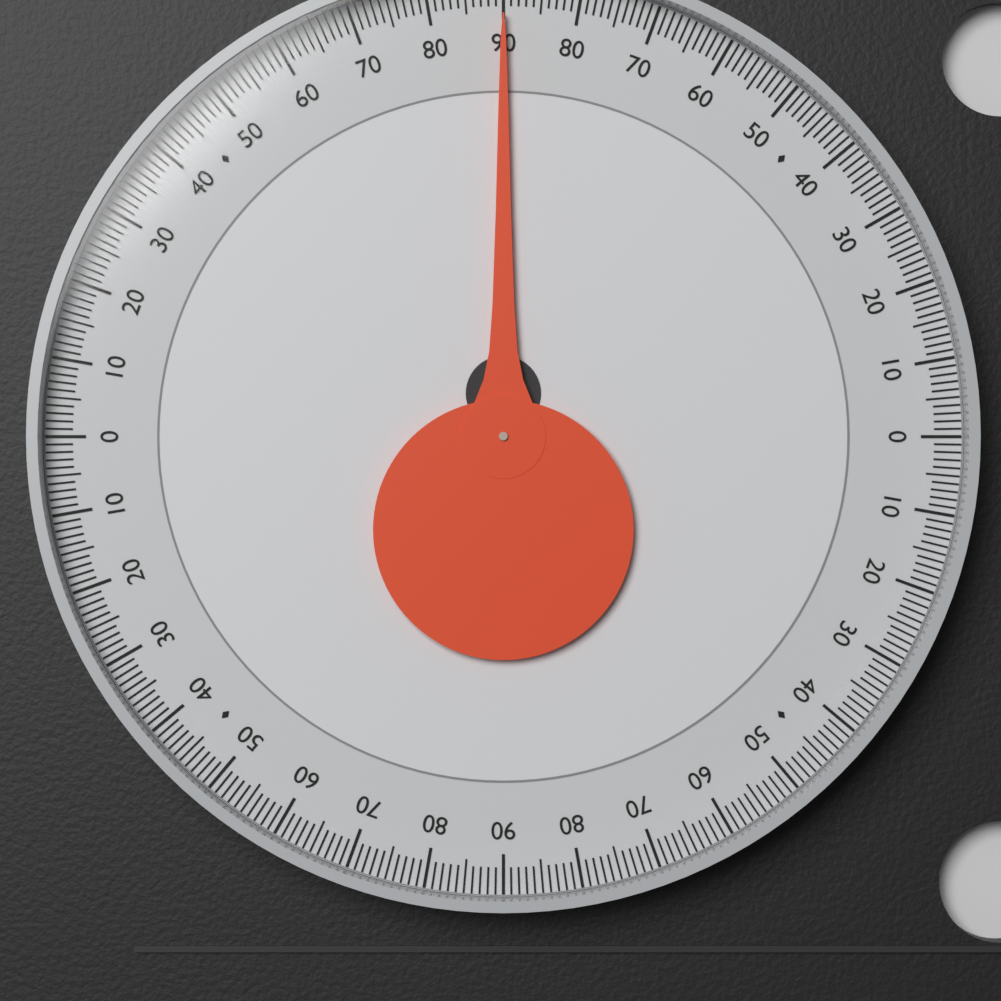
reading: 90 (no unit)
